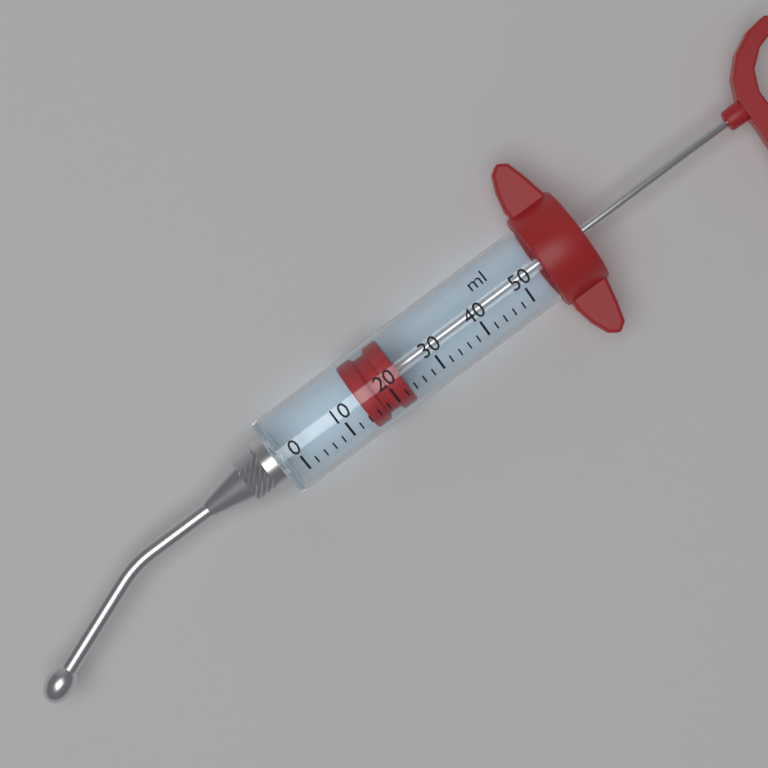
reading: 14 ml
